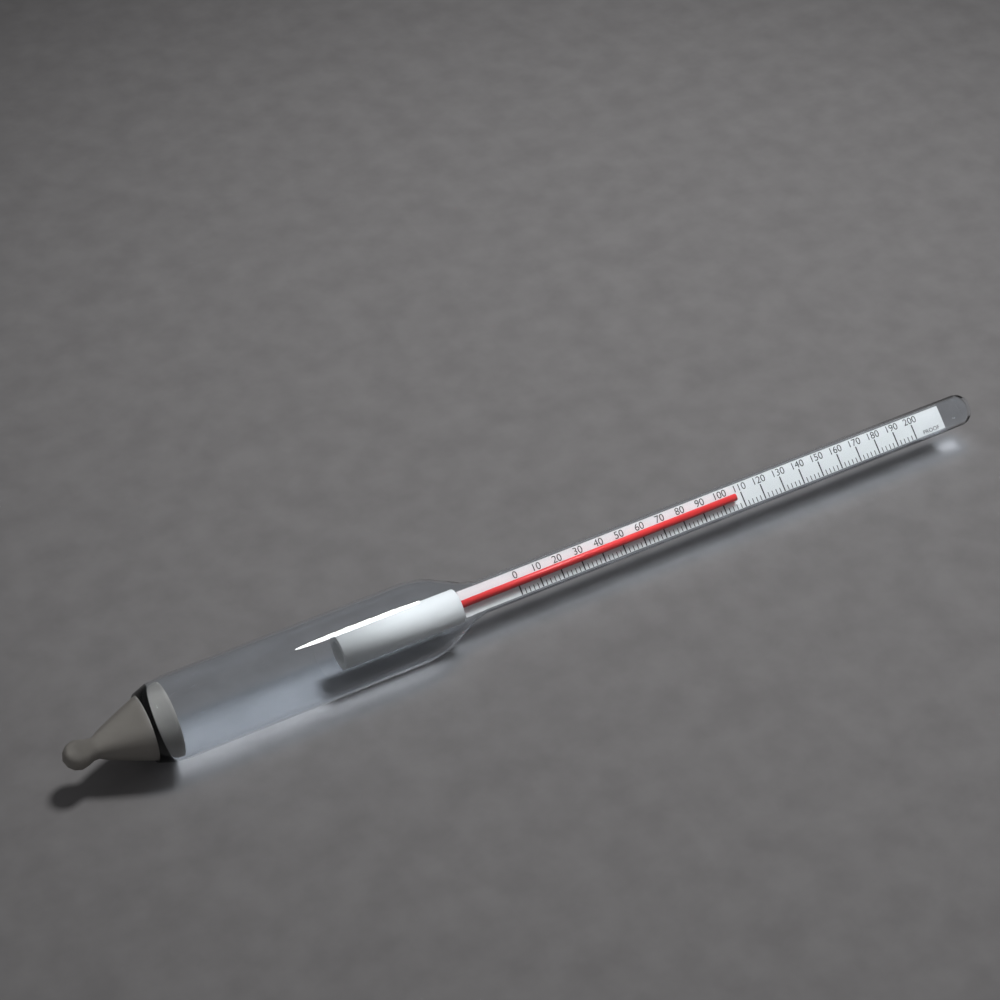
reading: 106 proof
